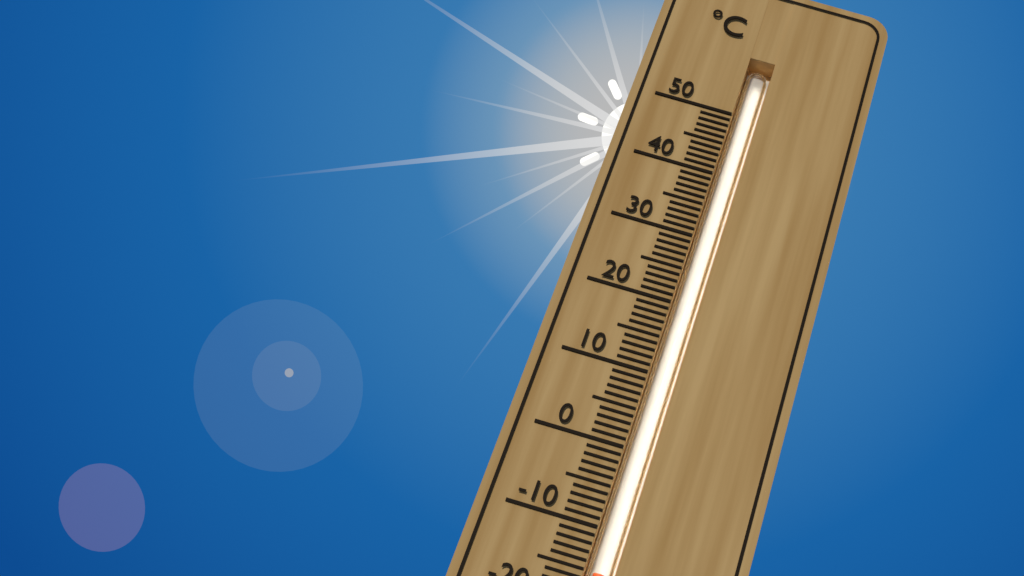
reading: -15 °C
